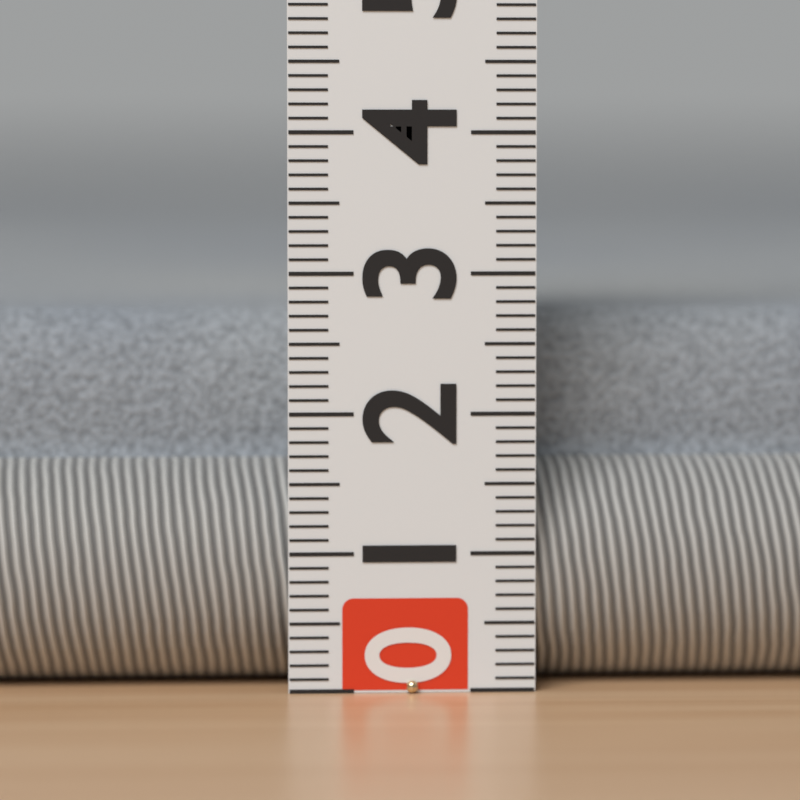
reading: 2.7 (no unit)
